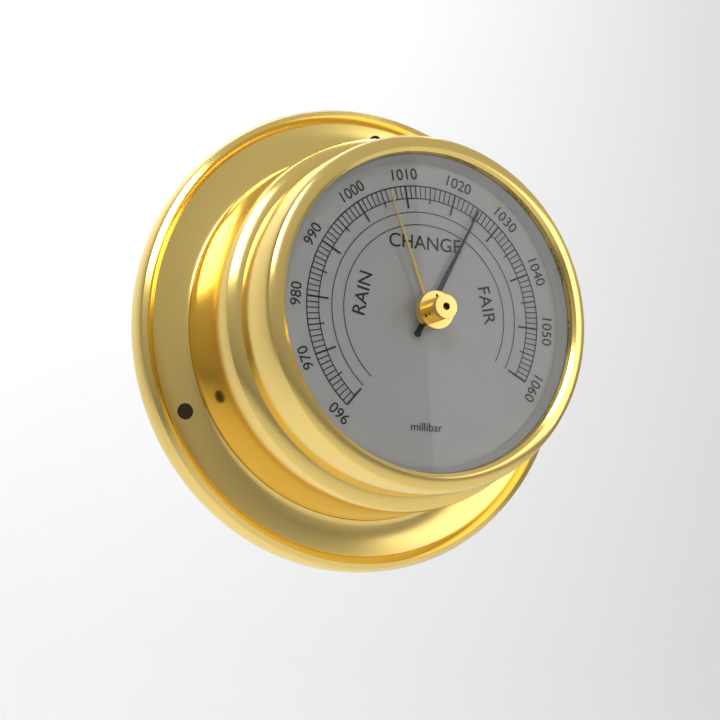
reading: 1025 millibar
